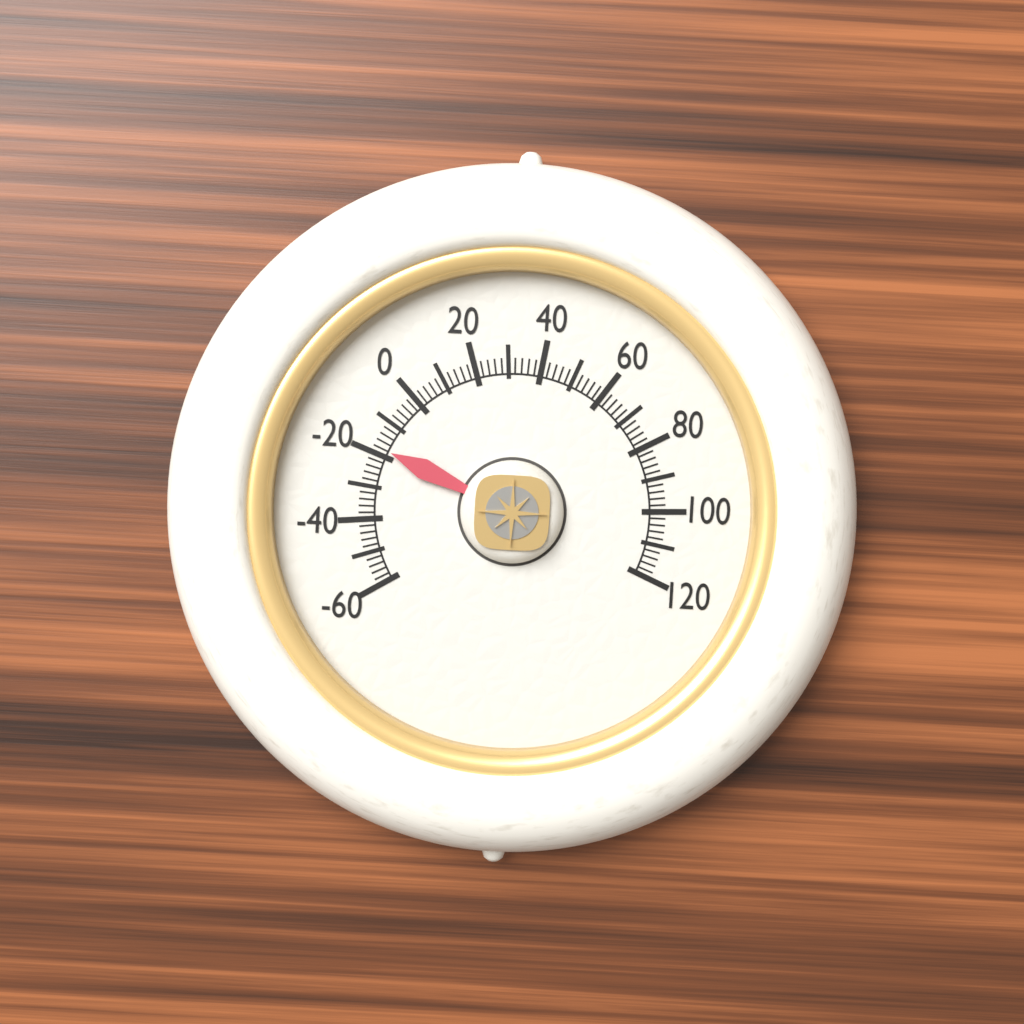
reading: -18 (no unit)
